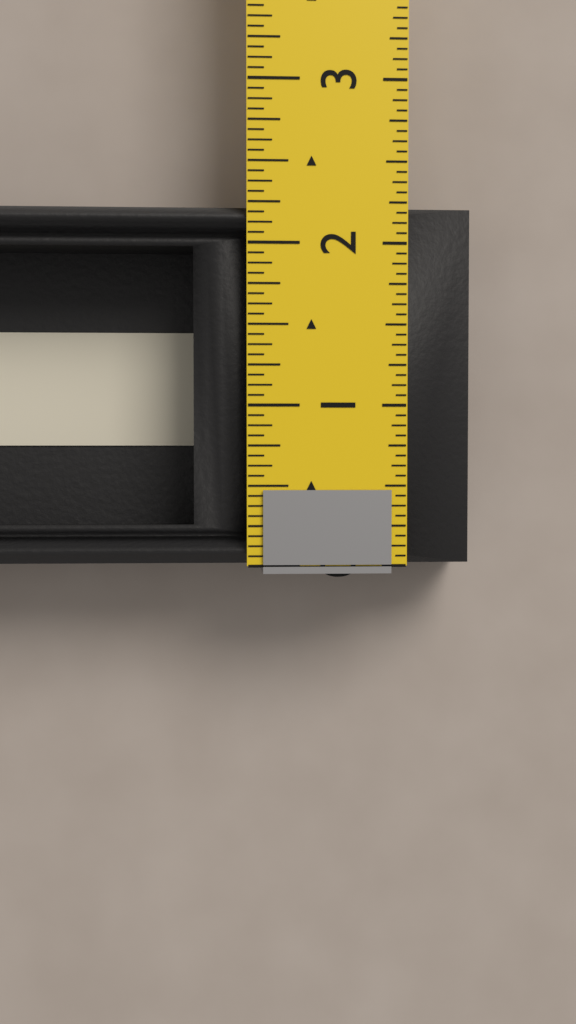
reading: 2.2500 in
